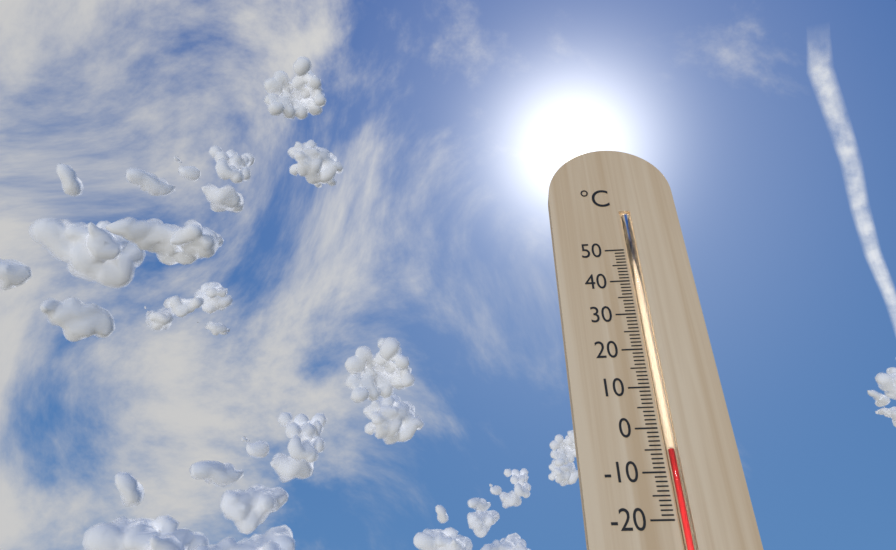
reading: -5 °C
